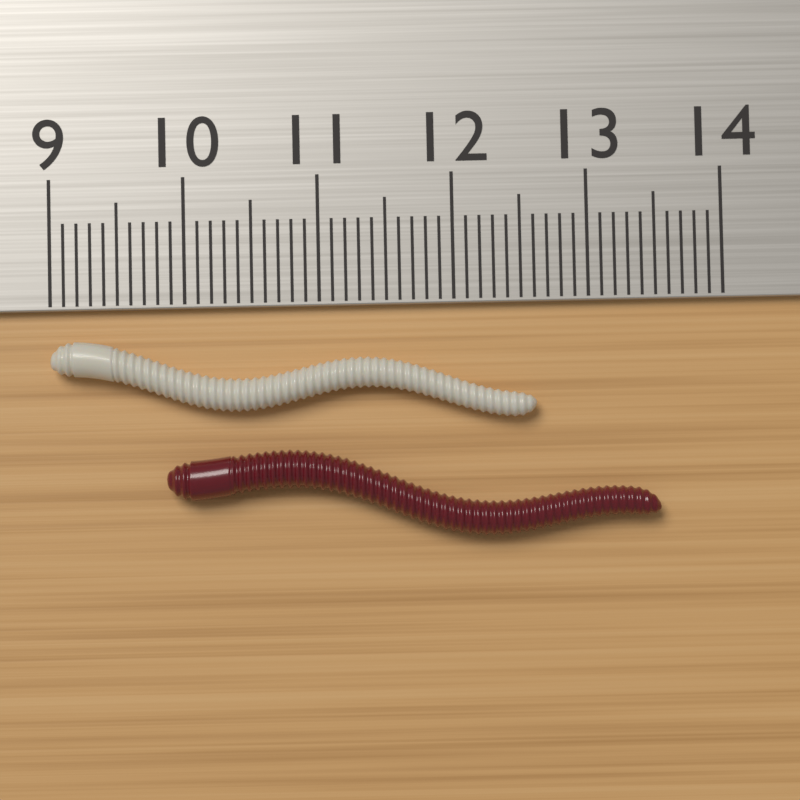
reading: 12.6 cm
